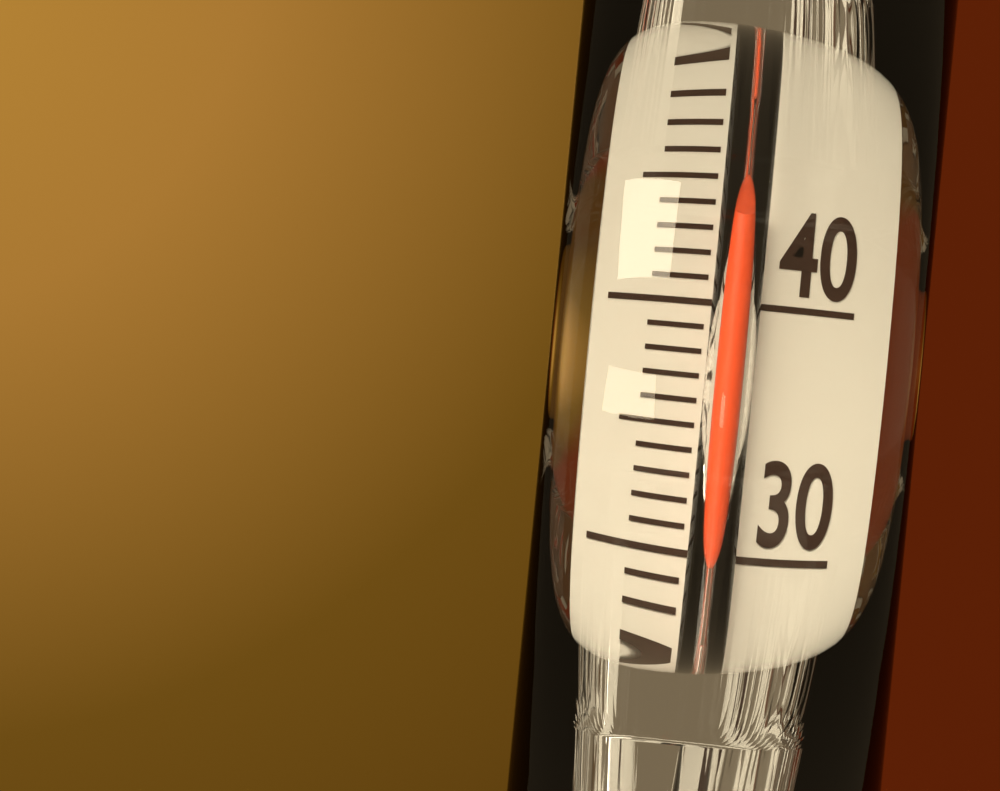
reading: 44 °C
